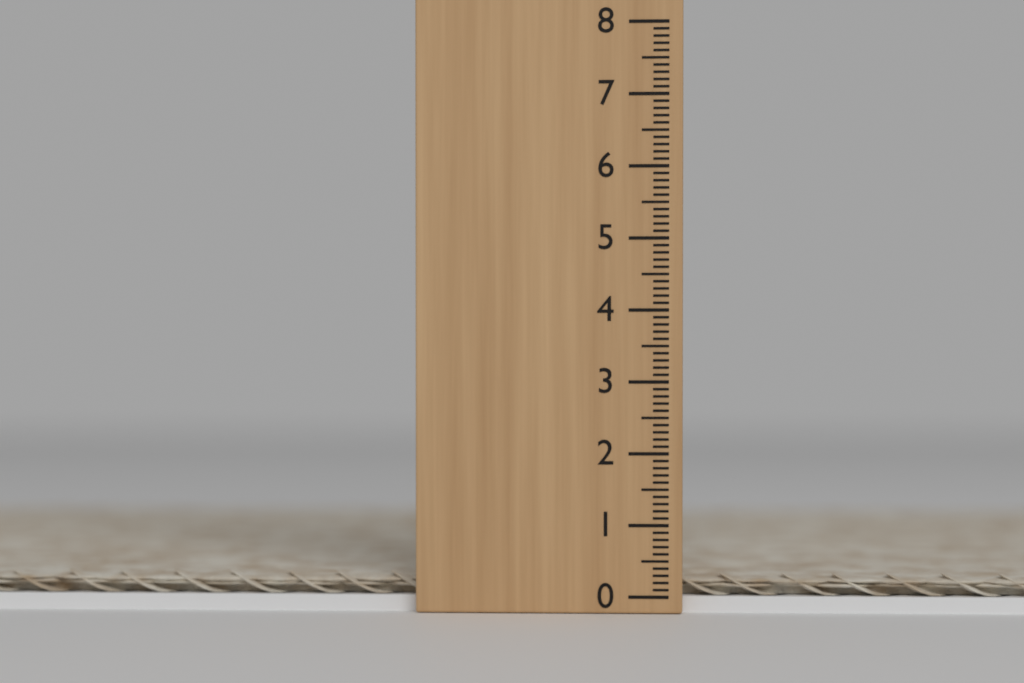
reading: 0.3 (no unit)
